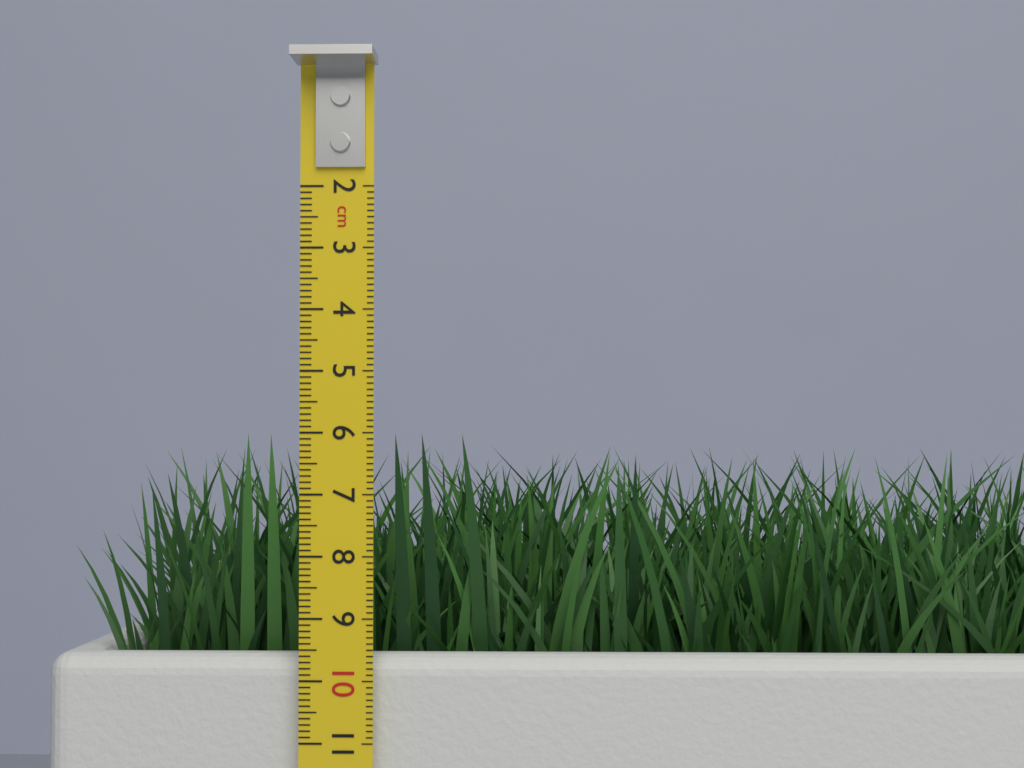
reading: 6.0 cm
